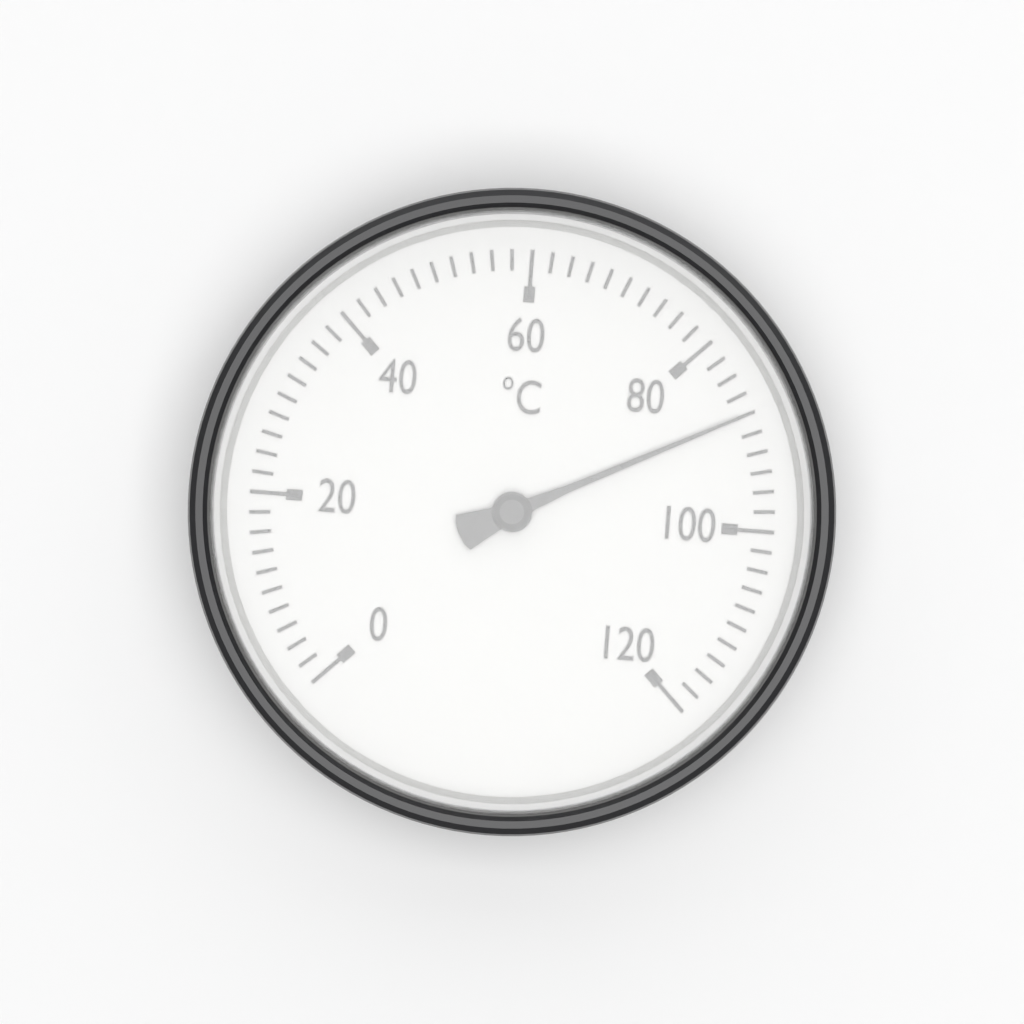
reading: 88 °C
